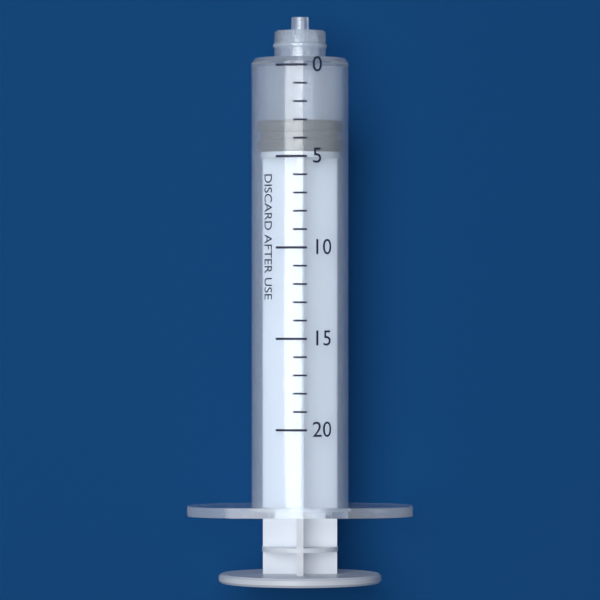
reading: 3 (no unit)
